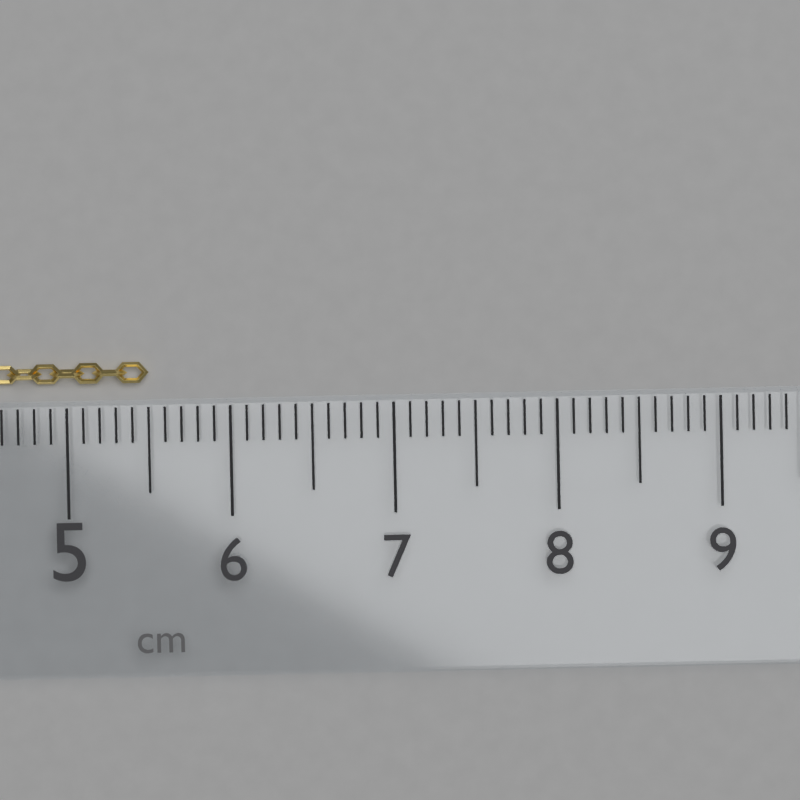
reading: 5.5 cm
